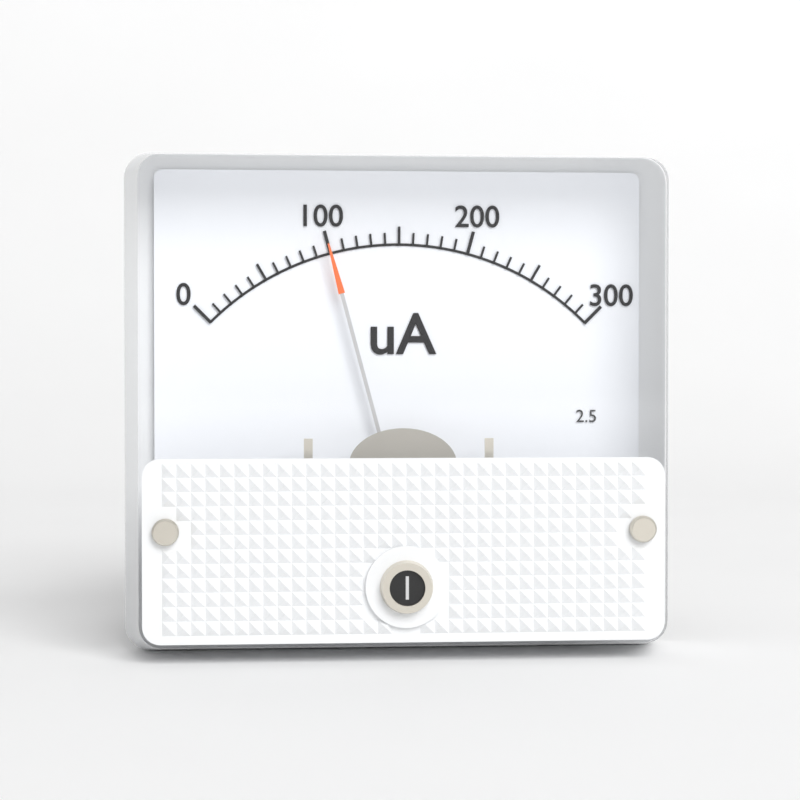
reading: 100 uA
